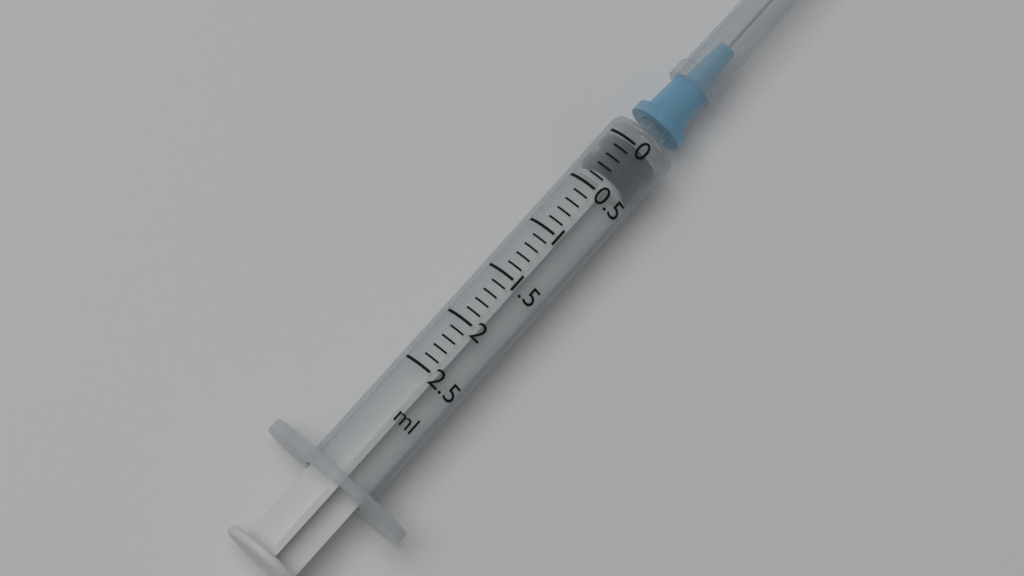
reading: 0.0 ml
